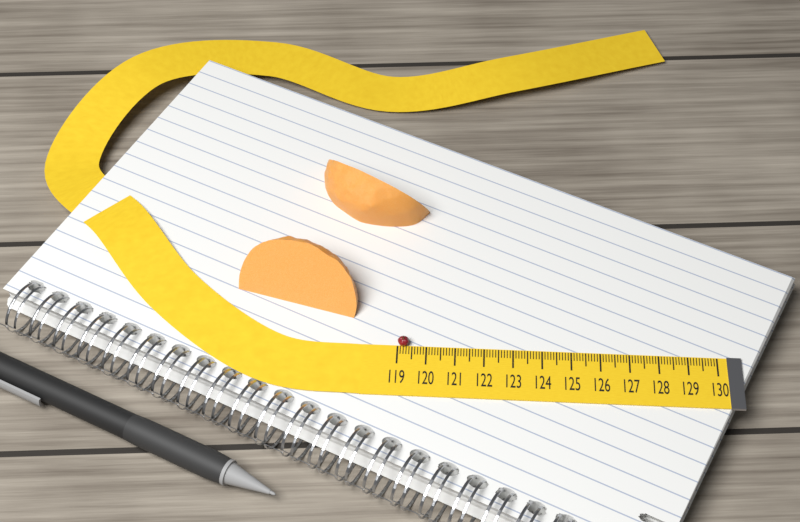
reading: 119.4 (no unit)
